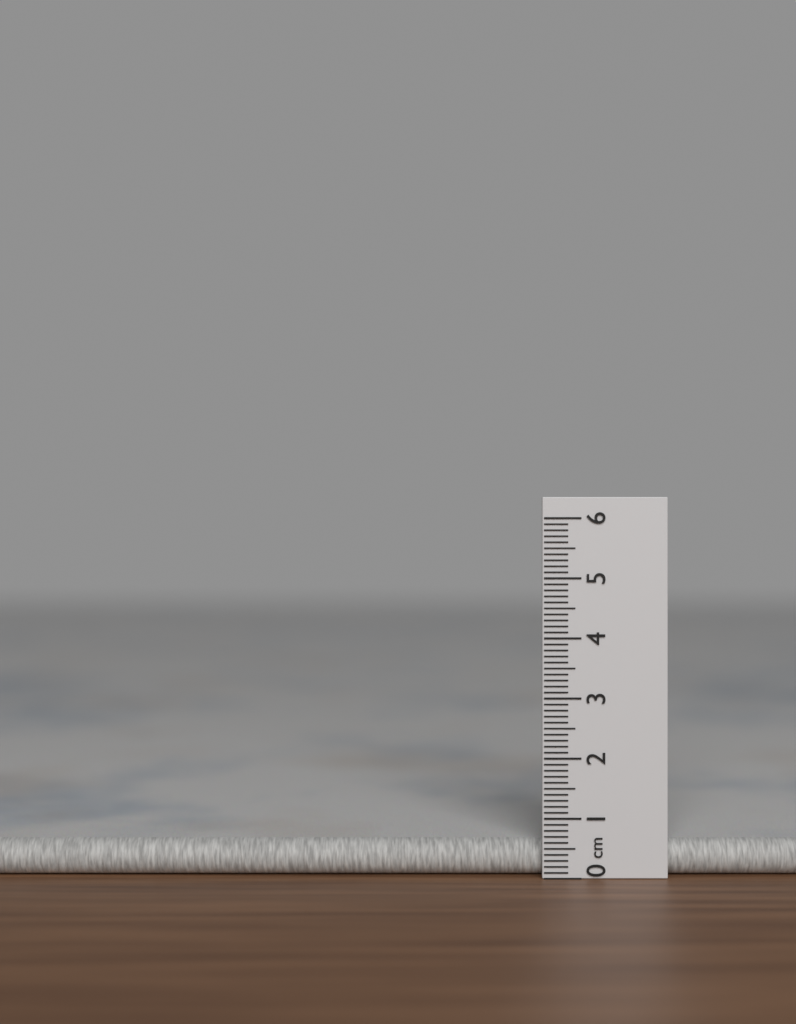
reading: 0.6 cm
